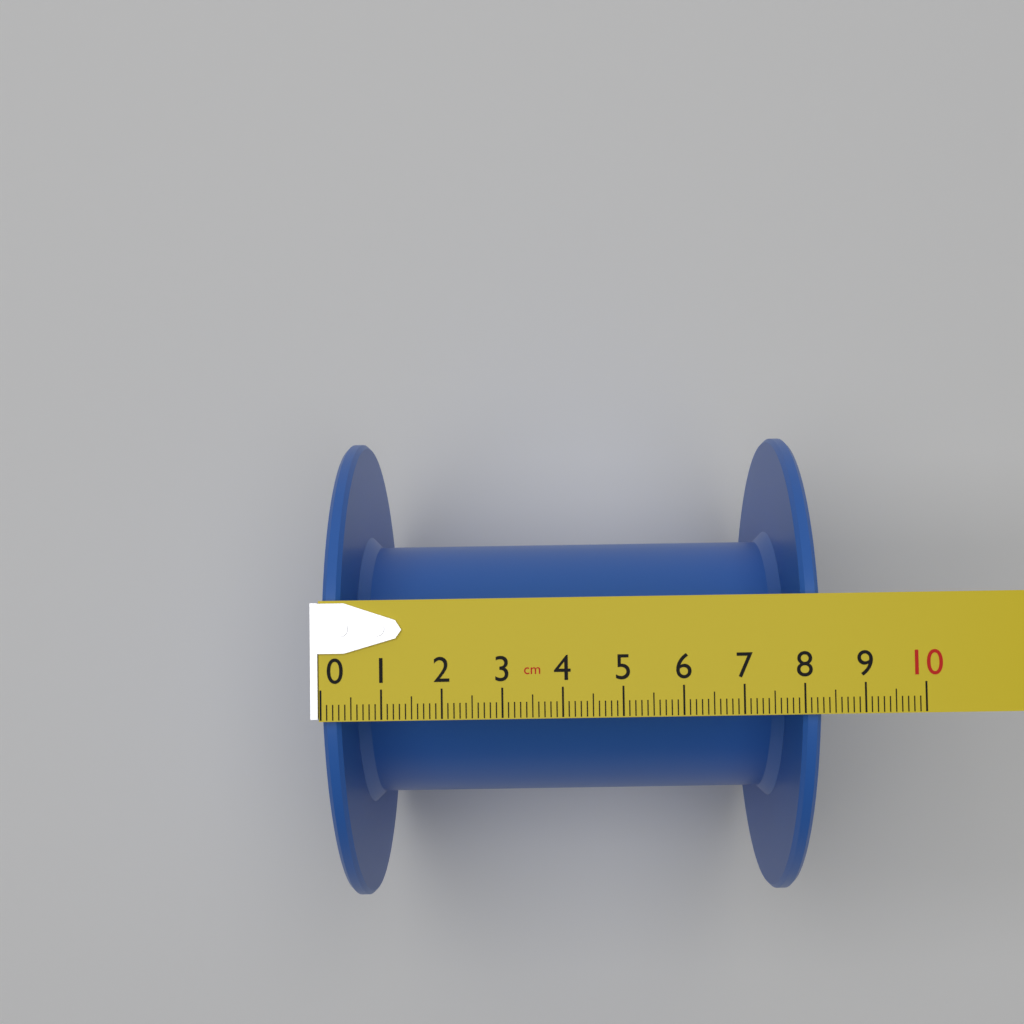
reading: 8.3 cm
